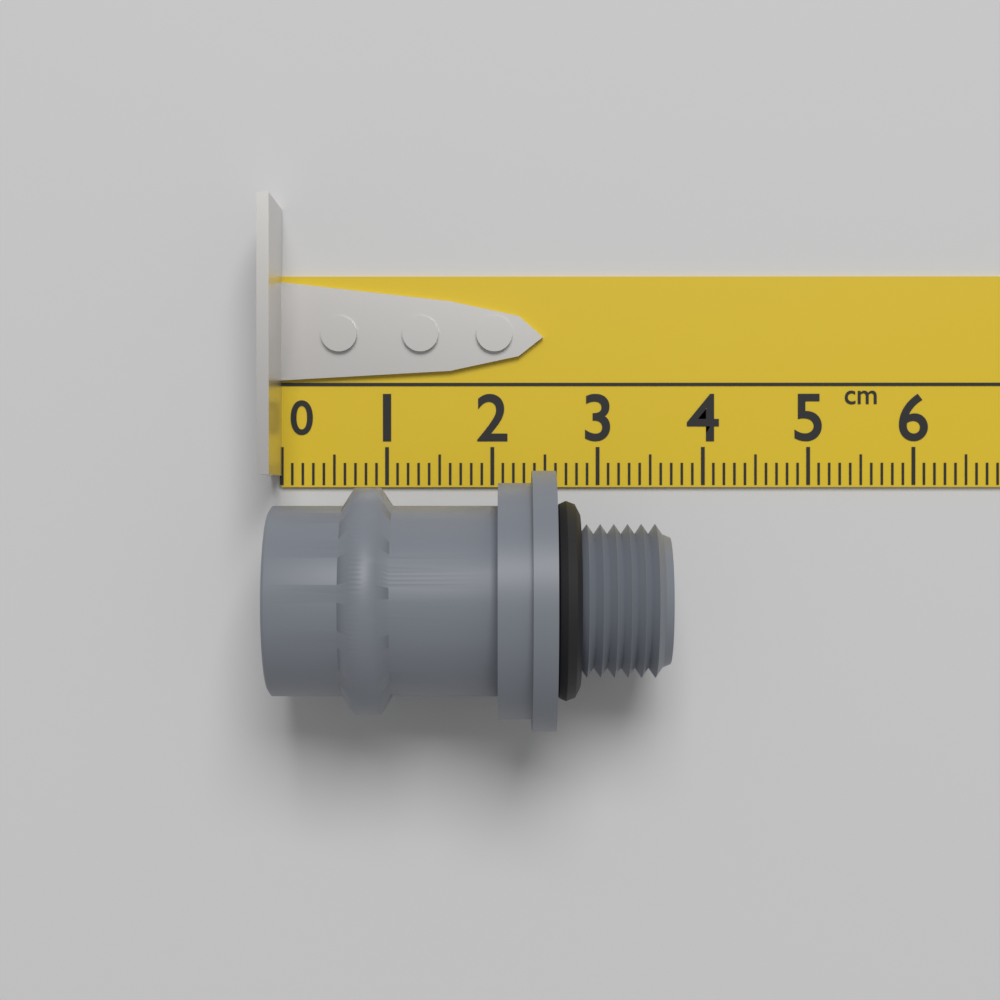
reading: 3.6 cm
